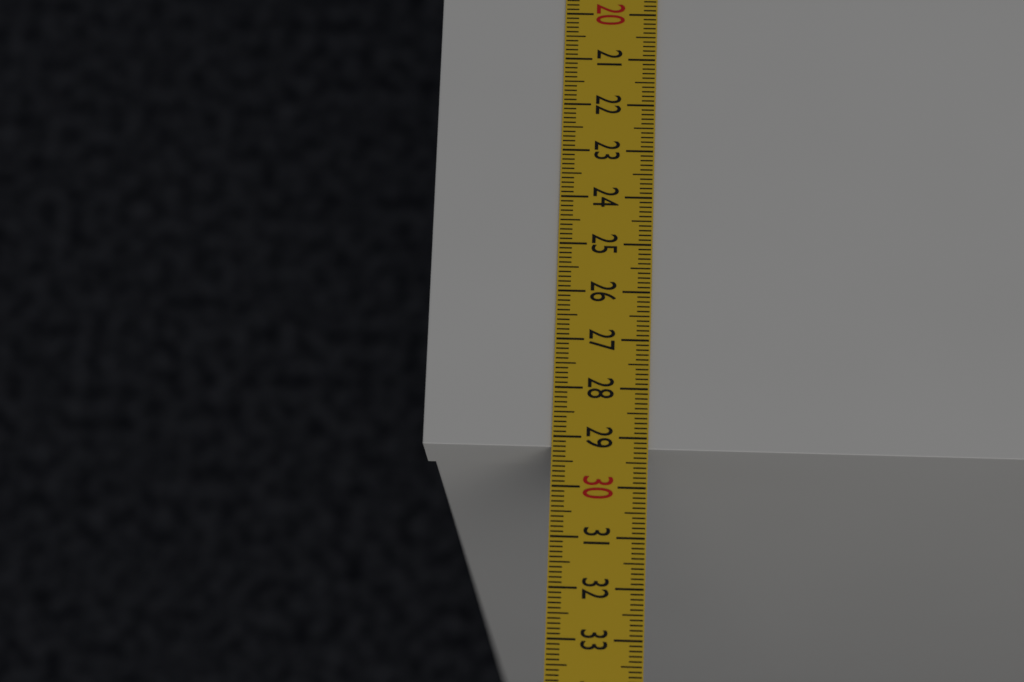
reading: 29.2 cm
